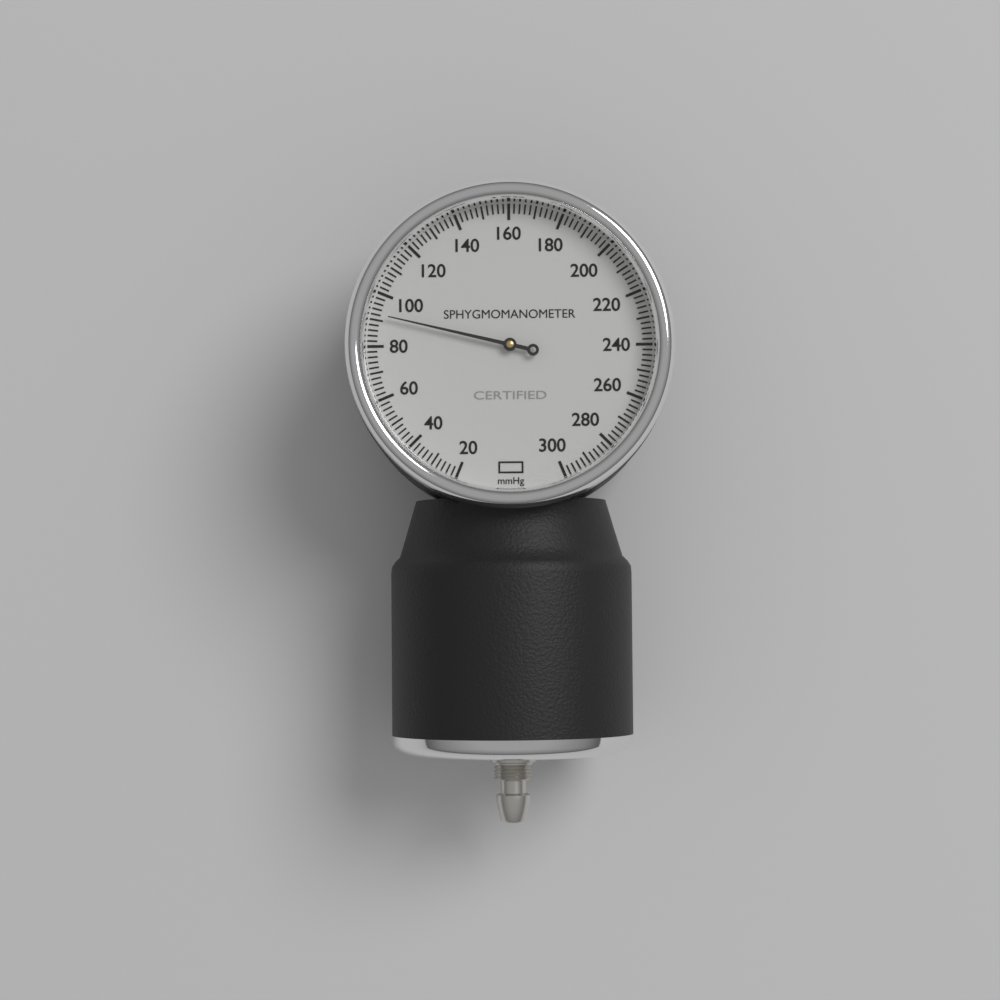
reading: 92 mmHg
